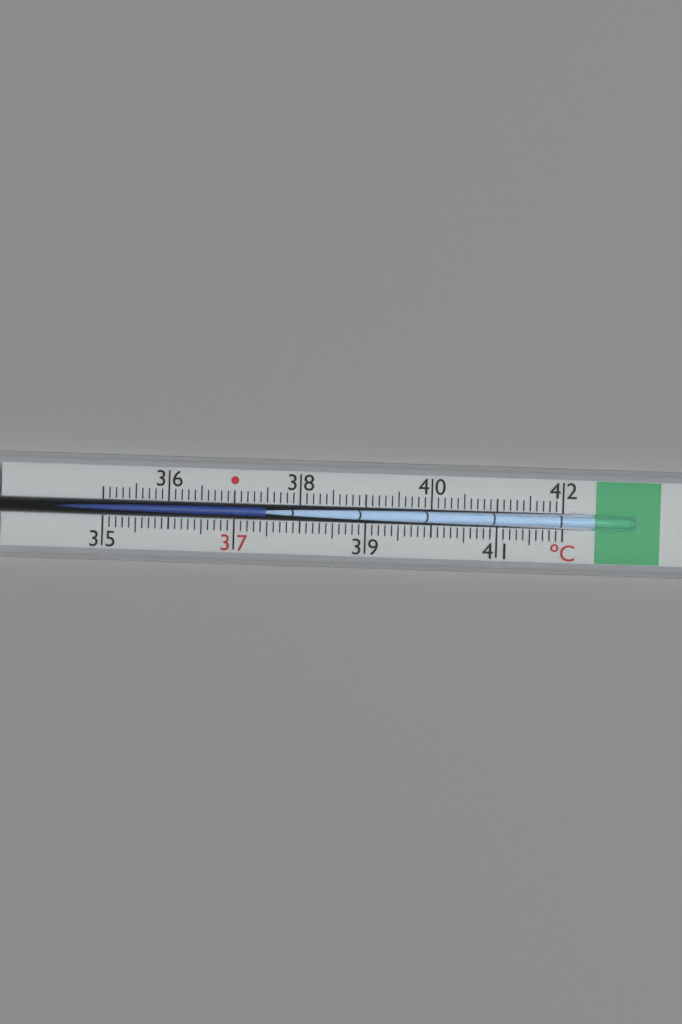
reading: 37.5 °C
